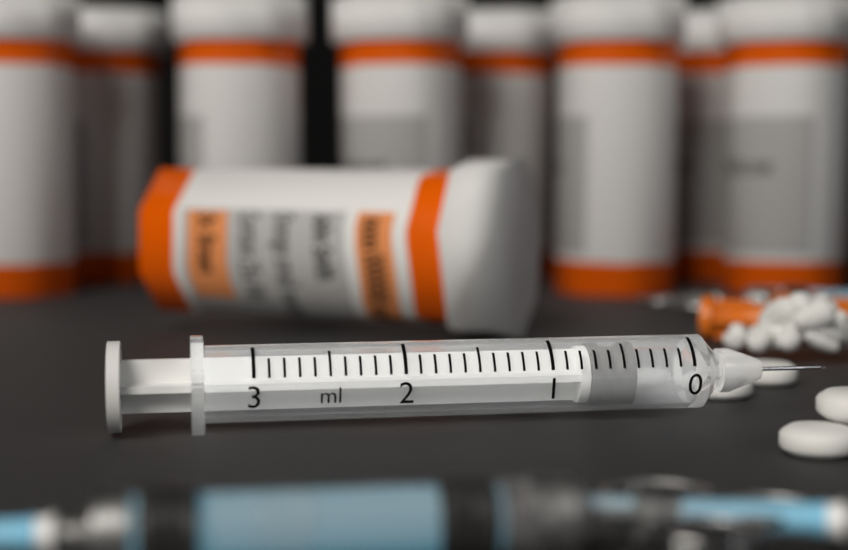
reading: 0.4 ml
